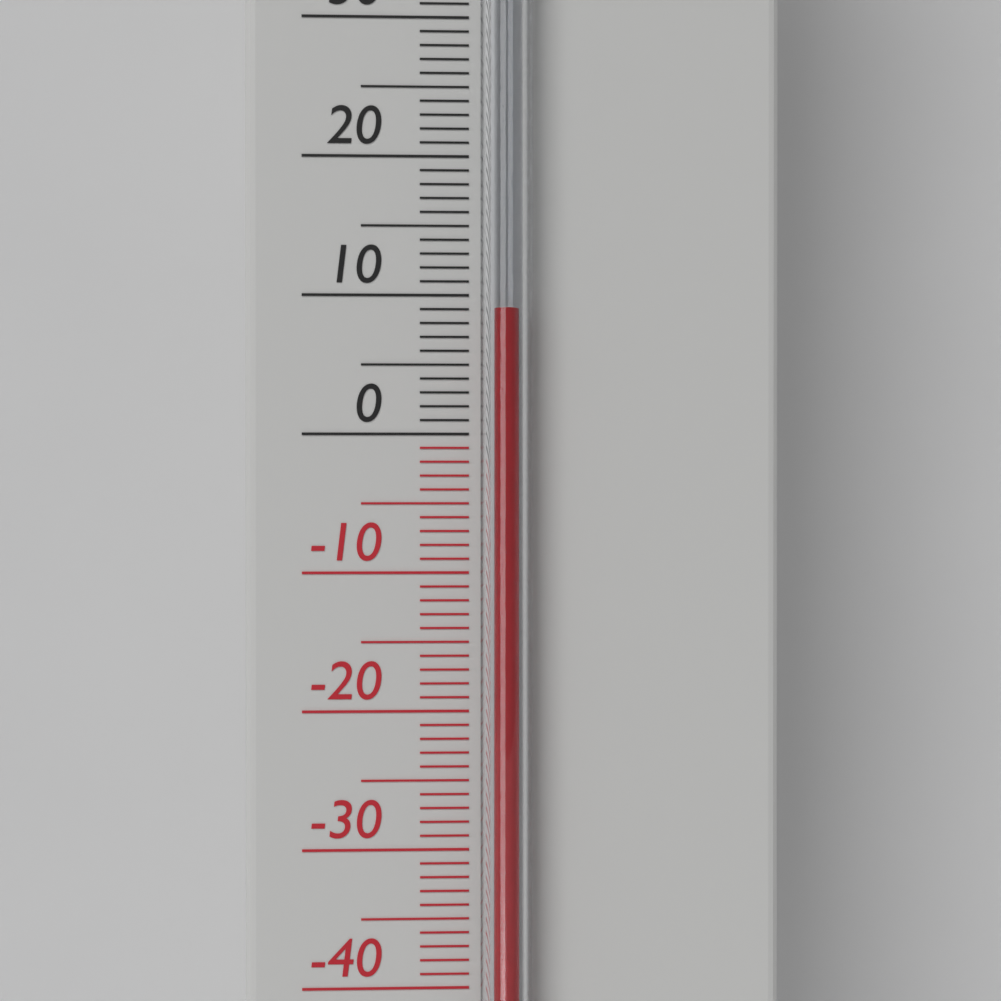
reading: 9 °C
